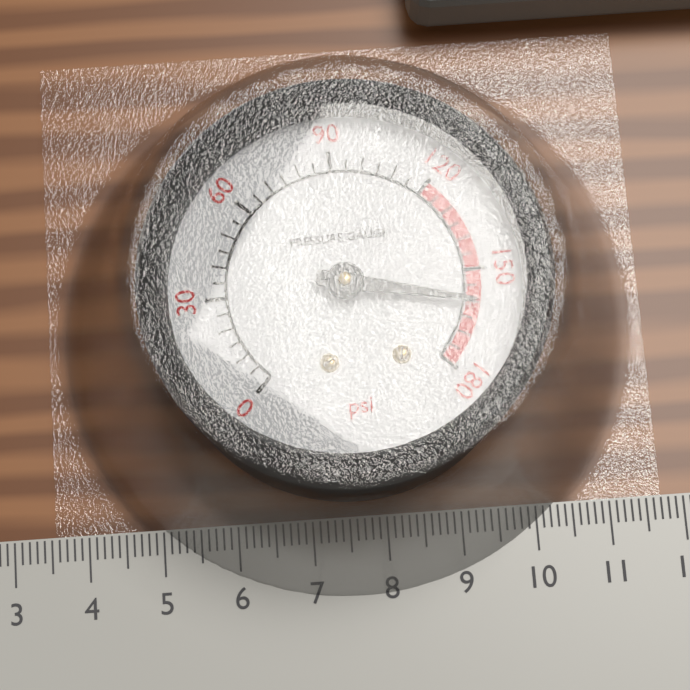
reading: 160 psi
